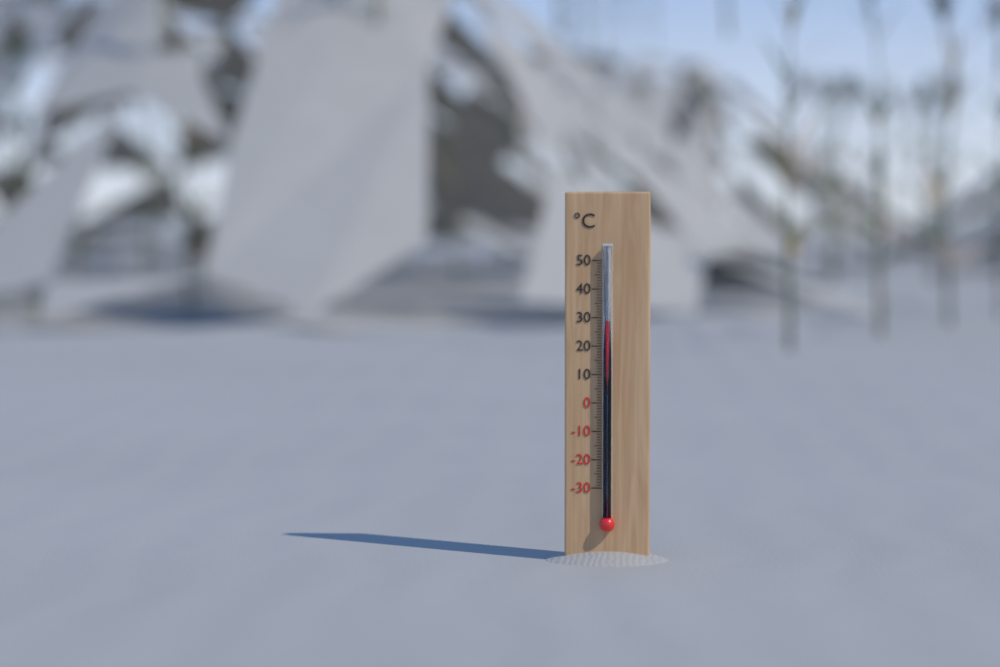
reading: 29 °C
